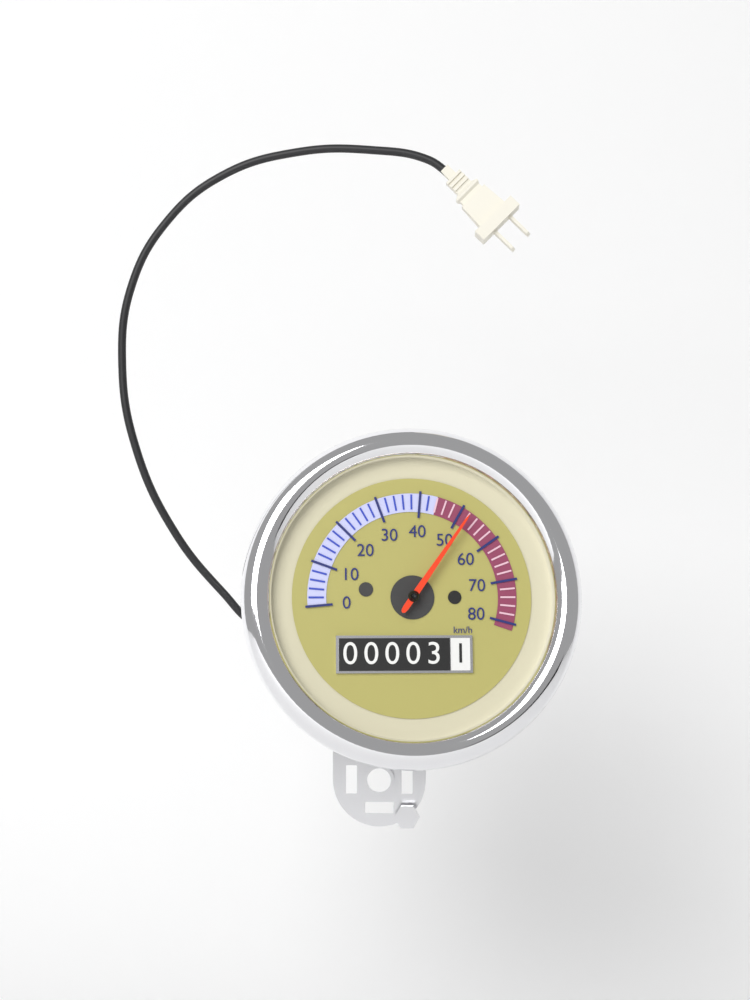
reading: 52 km/h
